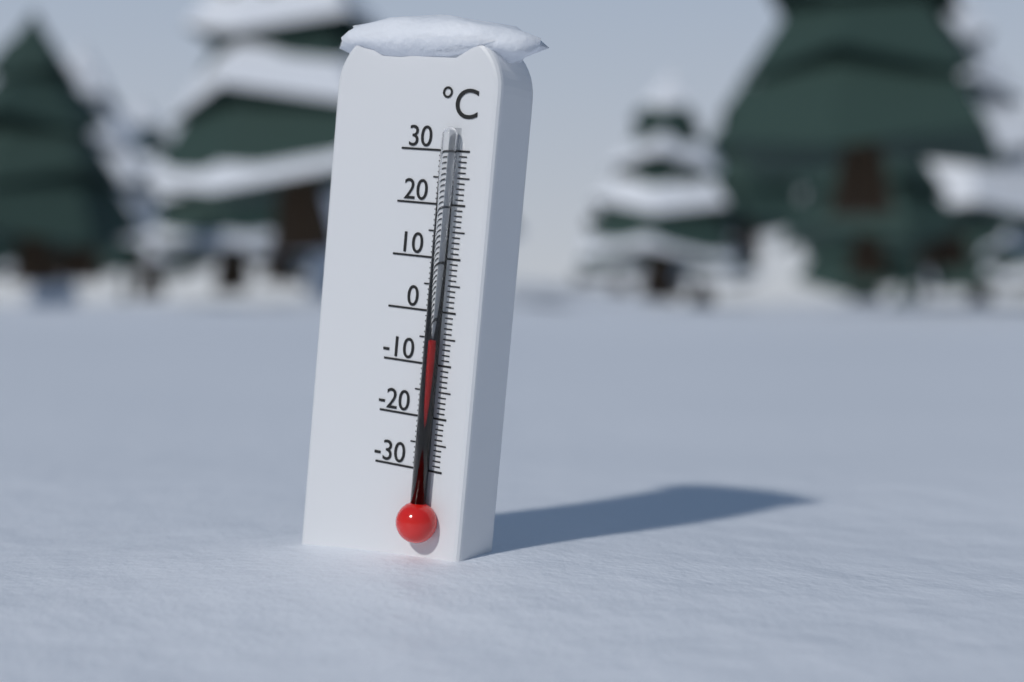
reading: -5 °C
